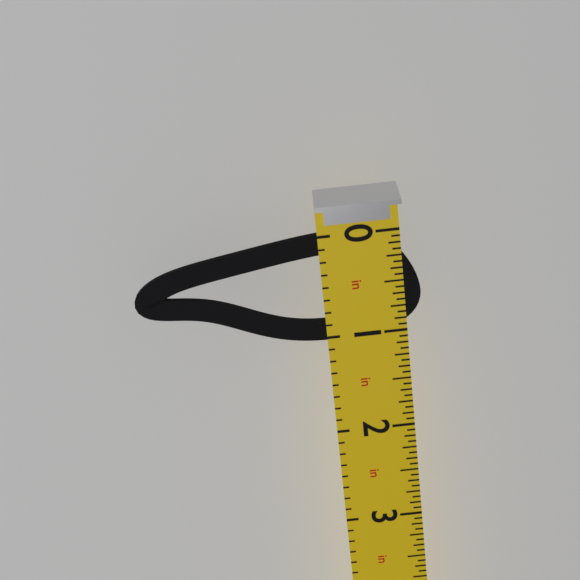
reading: 1.0625 in
